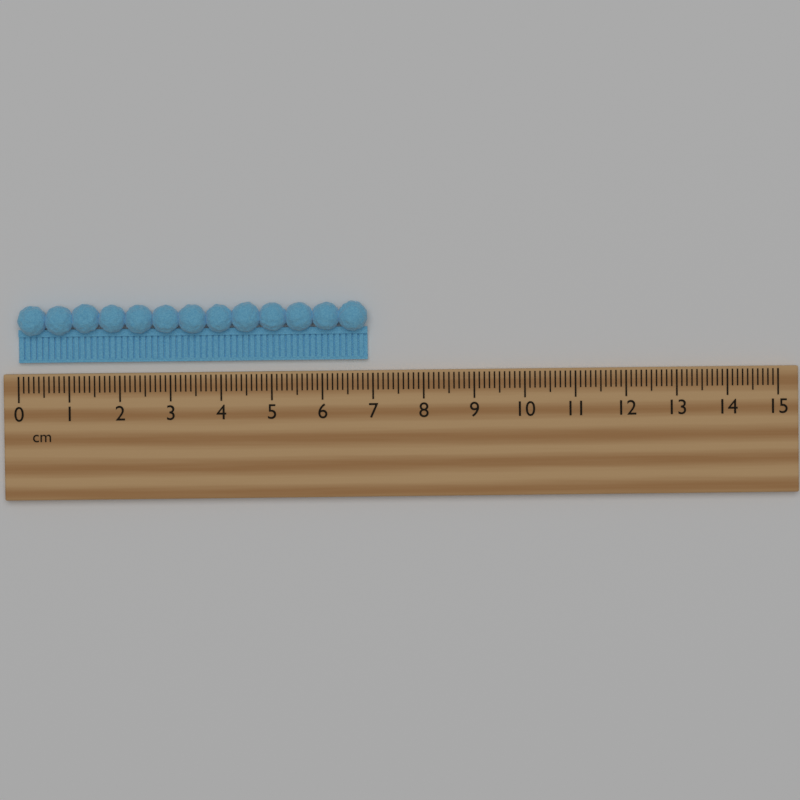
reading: 6.9 cm
